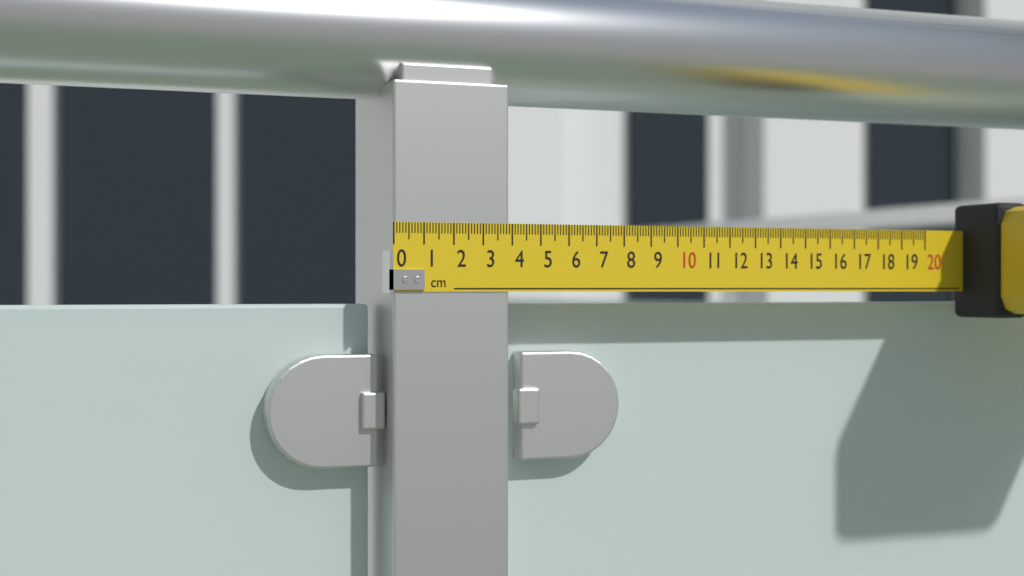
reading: 3.9 cm
